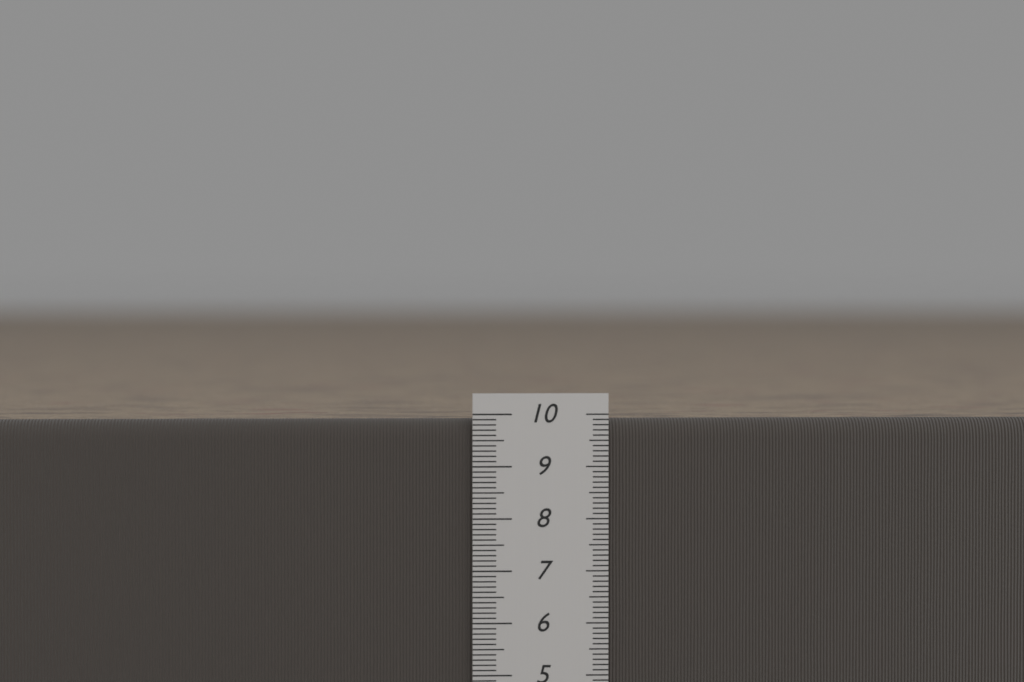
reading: 9.9 cm
